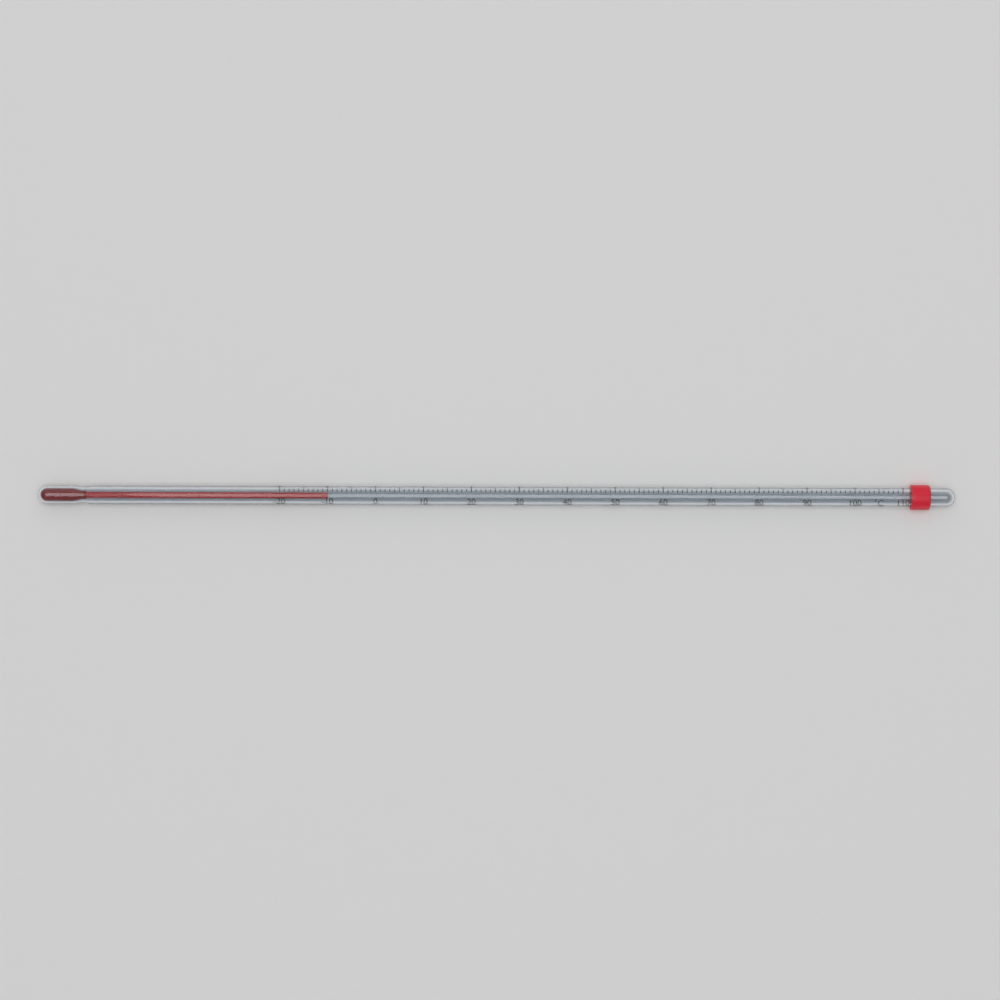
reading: -10 °C
